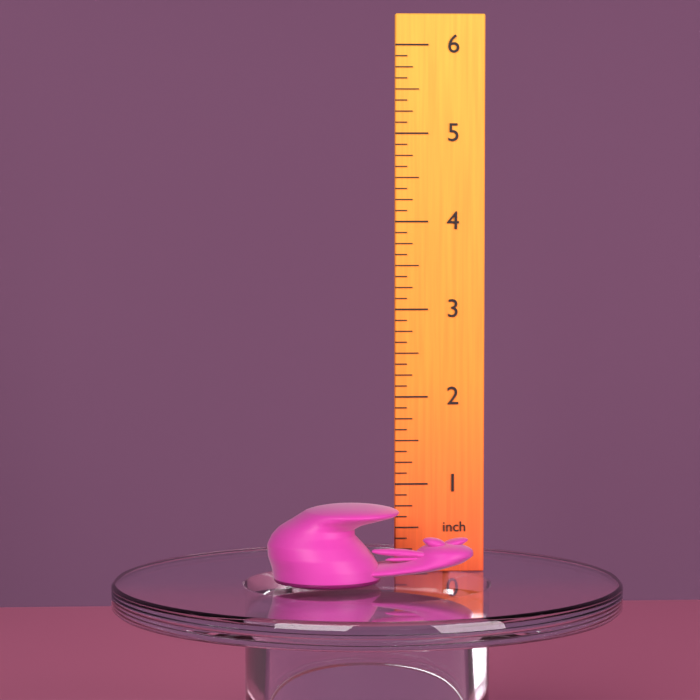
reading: 0.875 inch
